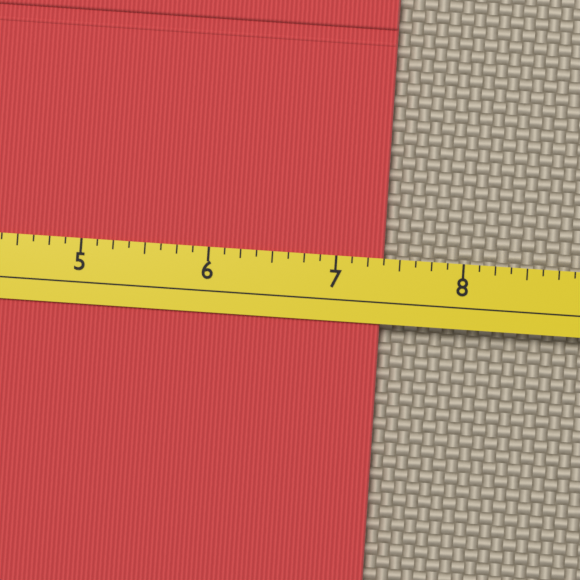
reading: 7.375 (no unit)
